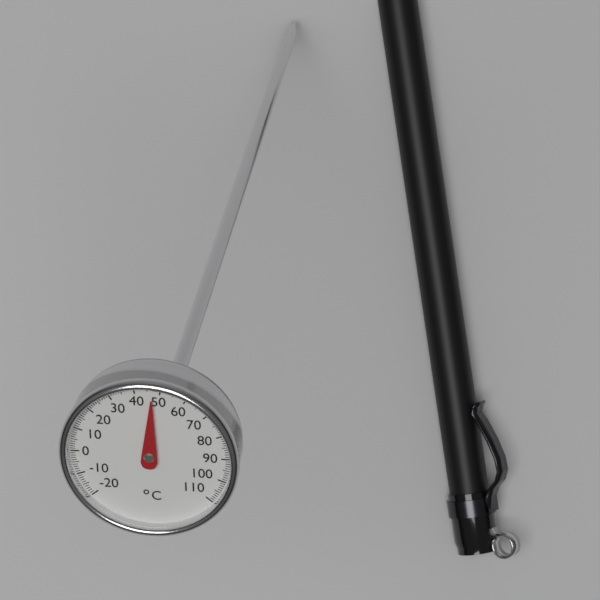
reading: 47 °C
